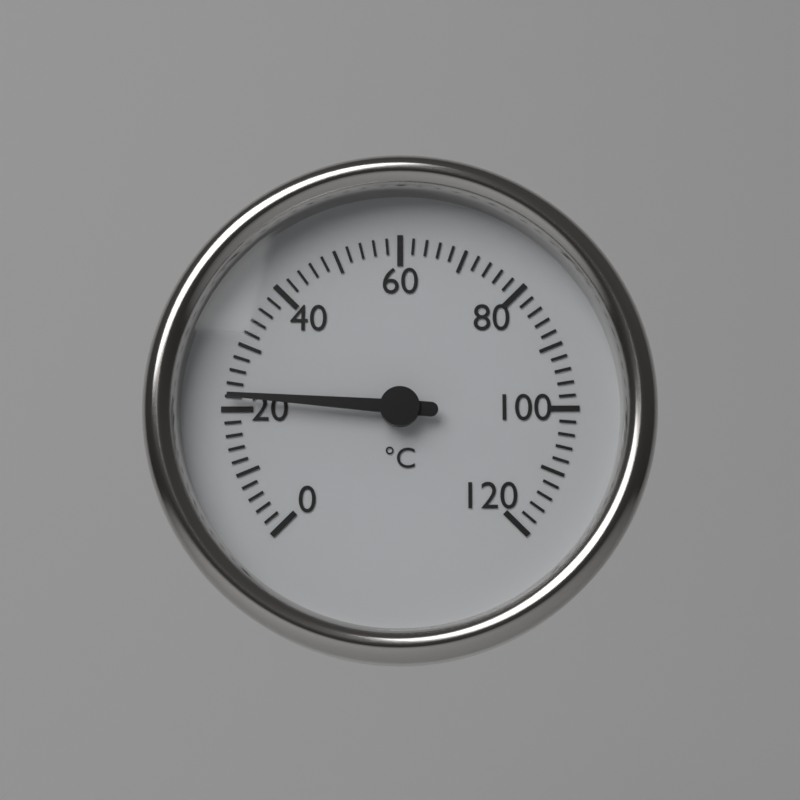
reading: 22 °C
